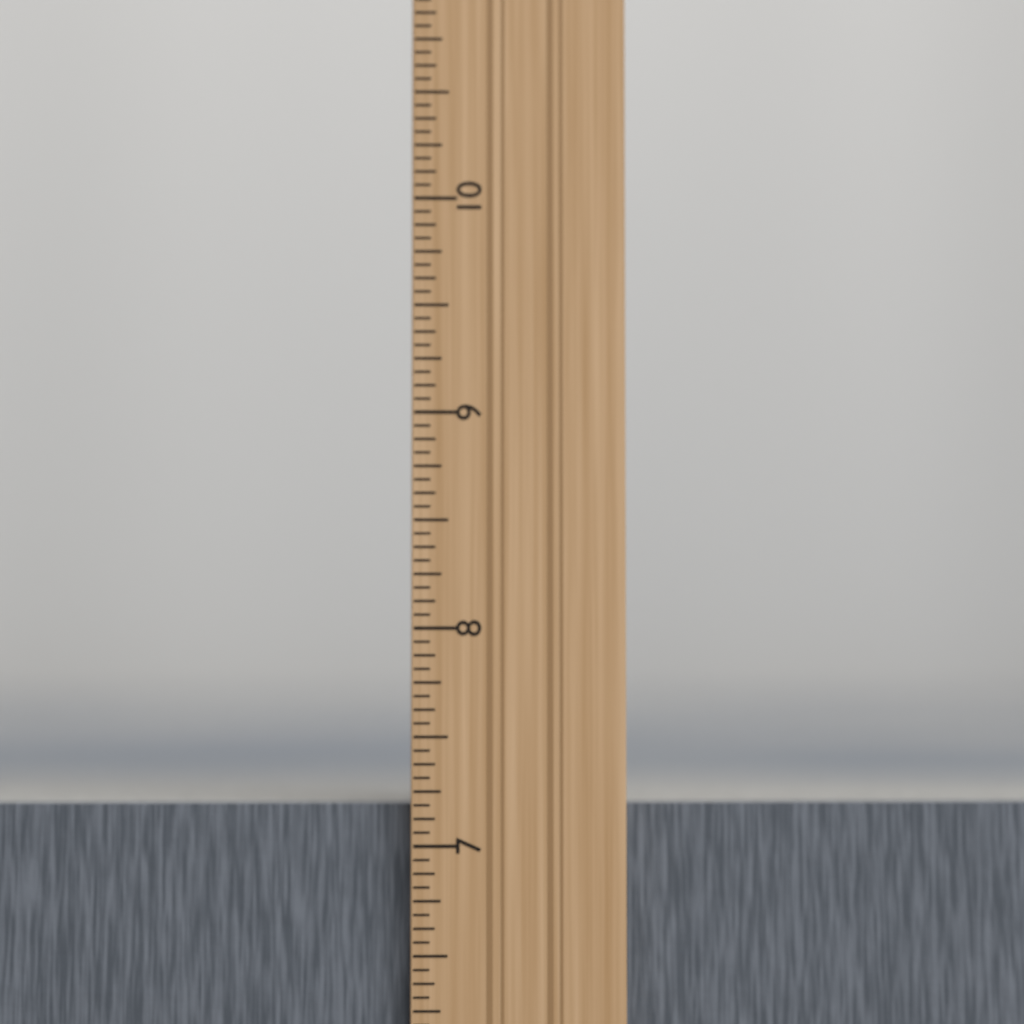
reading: 7.1875 in
